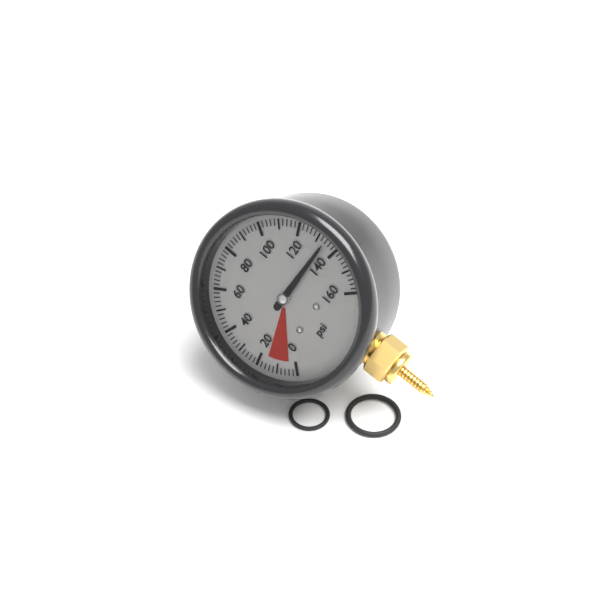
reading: 134 psi
